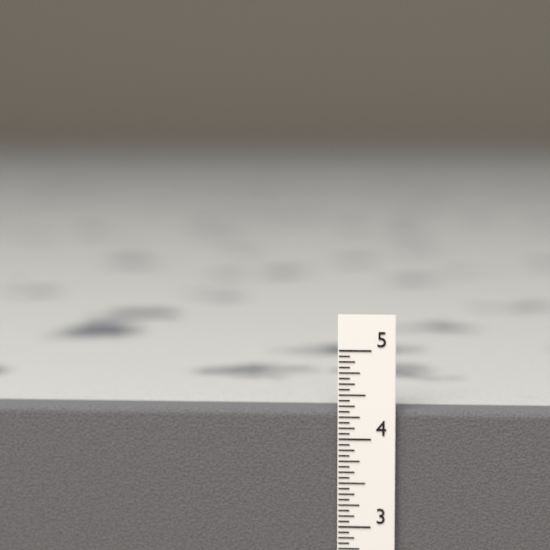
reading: 4.3125 in
